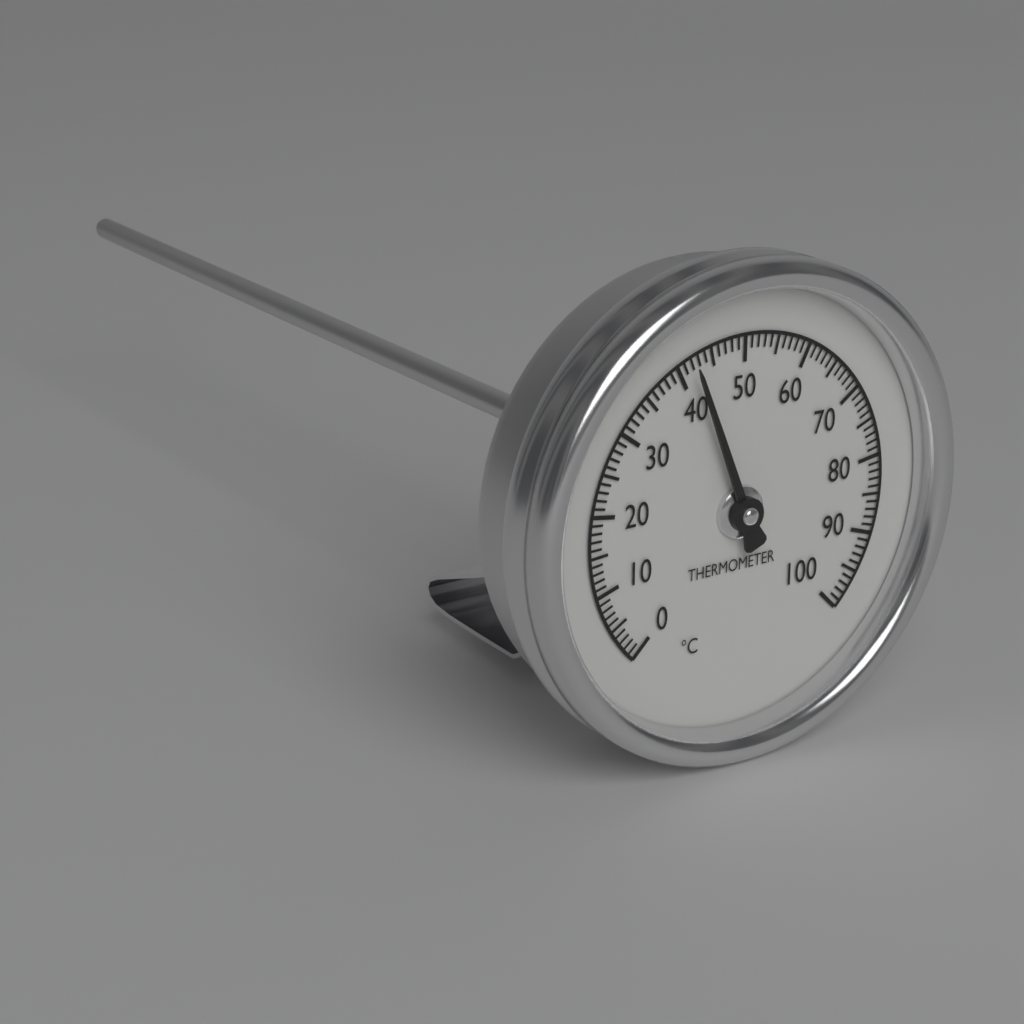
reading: 42 °C
